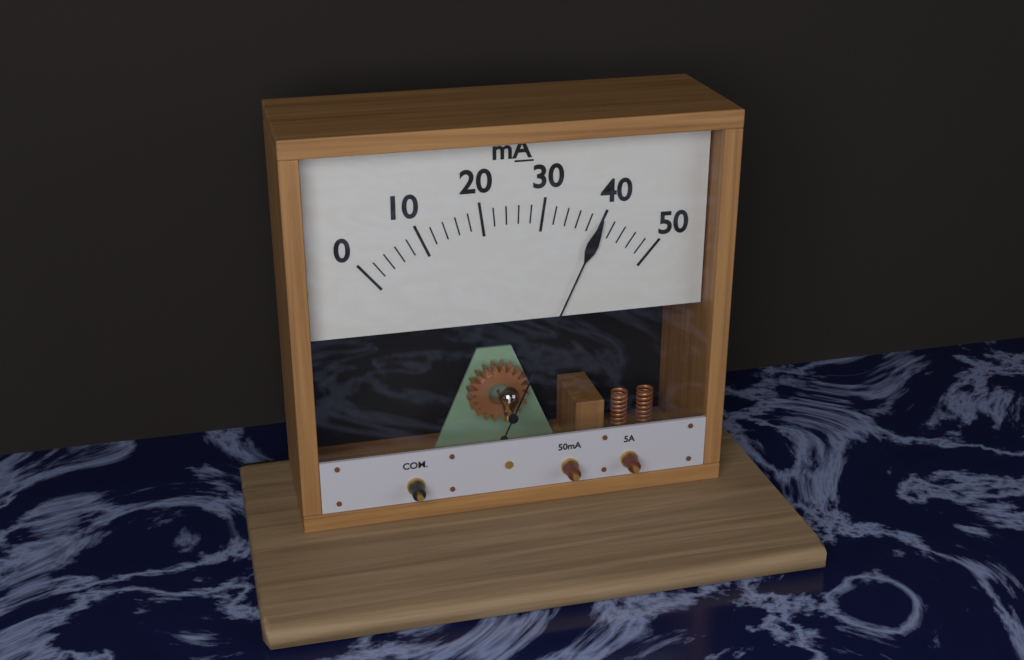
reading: 40 mA
